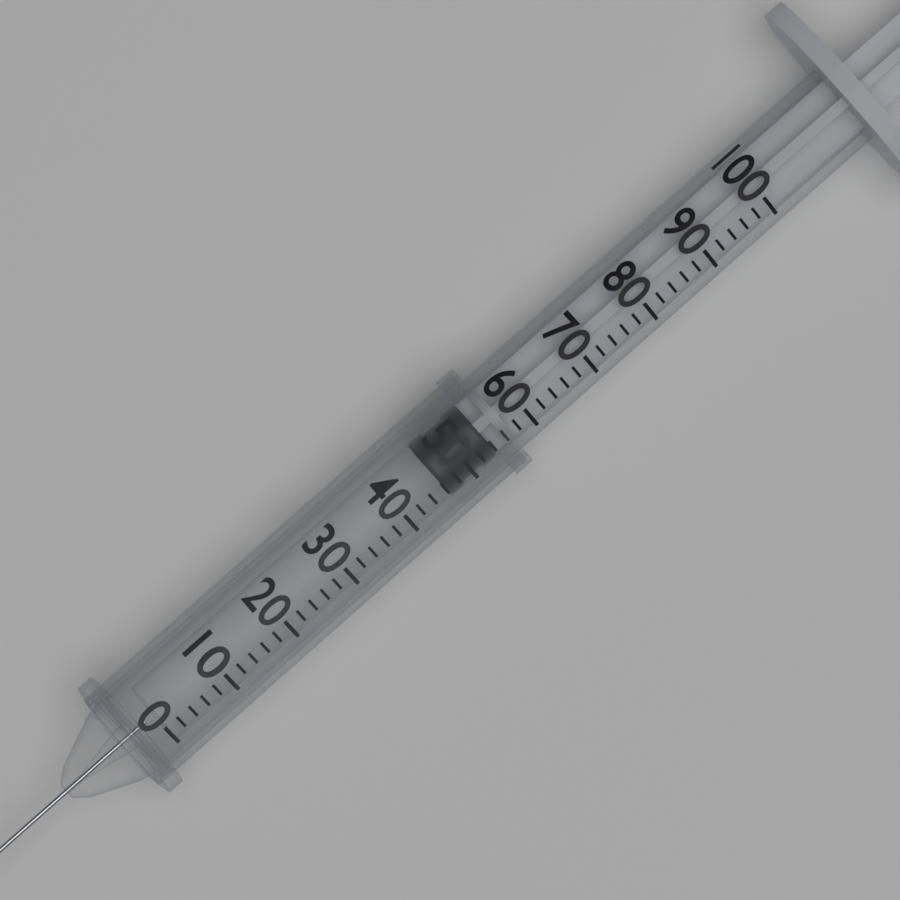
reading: 46 (no unit)
